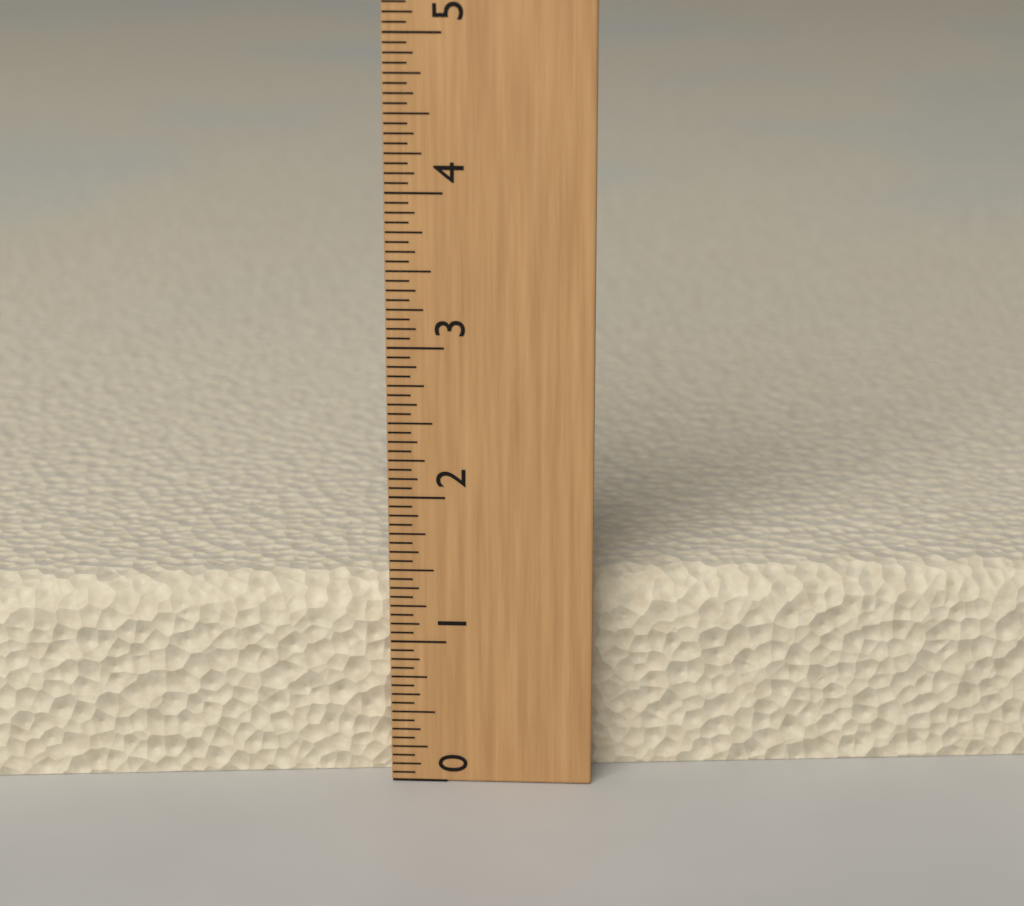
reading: 1.3750 (no unit)
